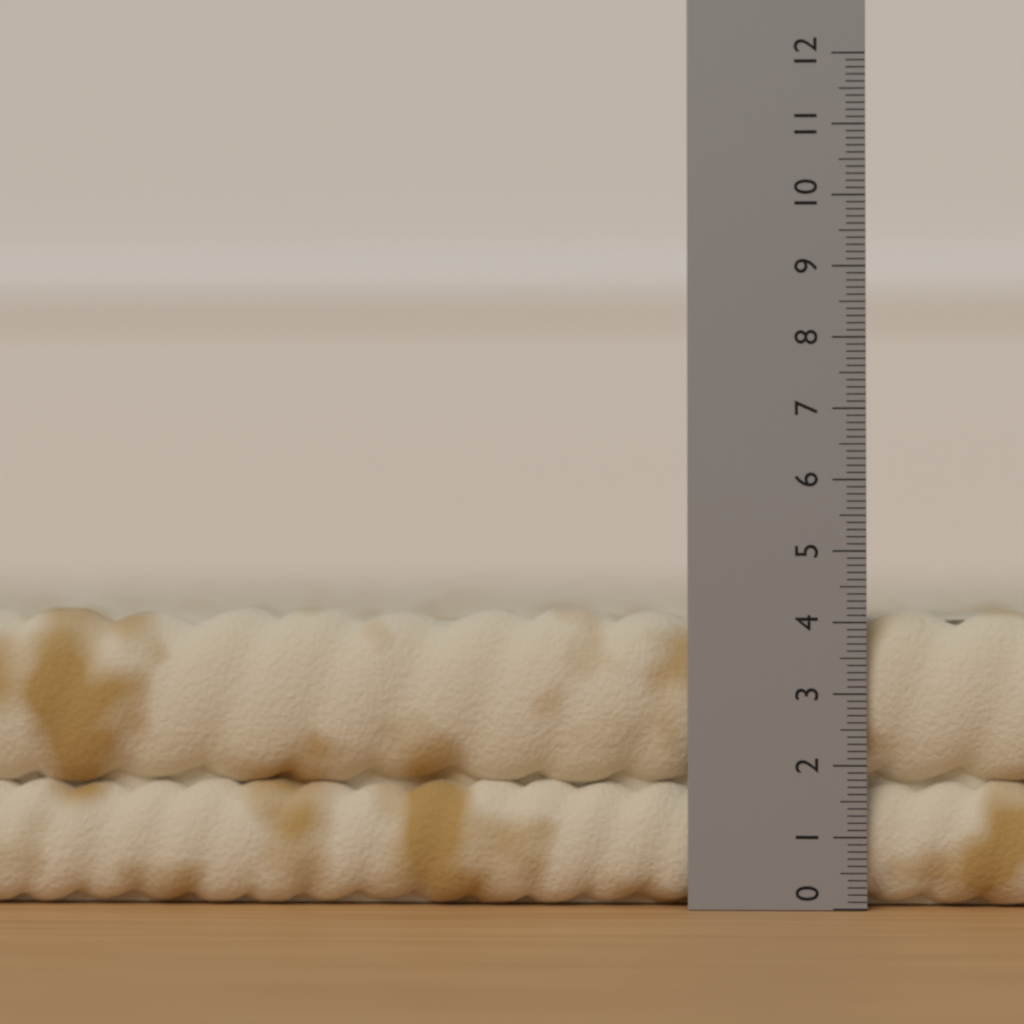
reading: 4.2 (no unit)
